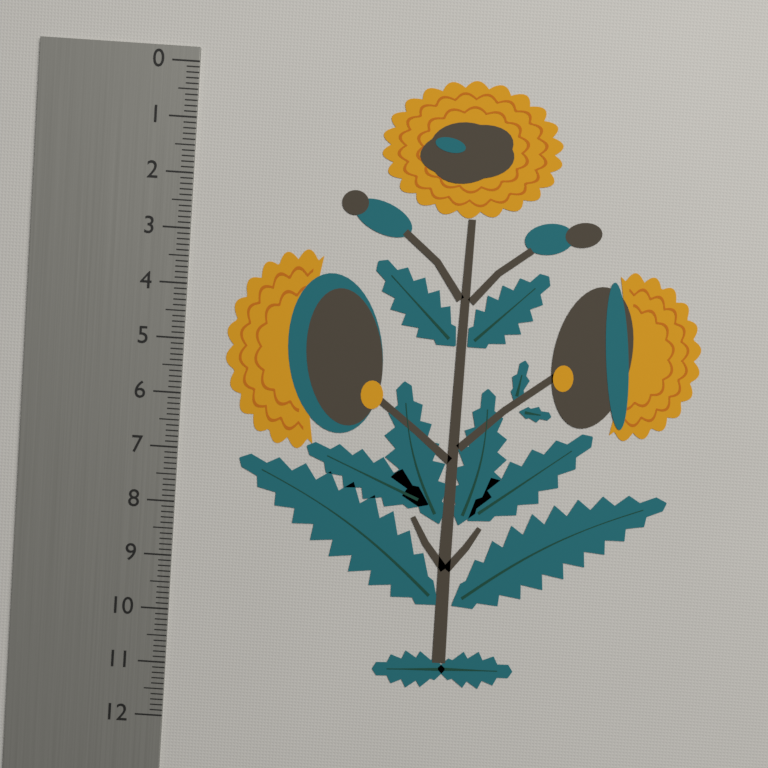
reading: 11.2 (no unit)
